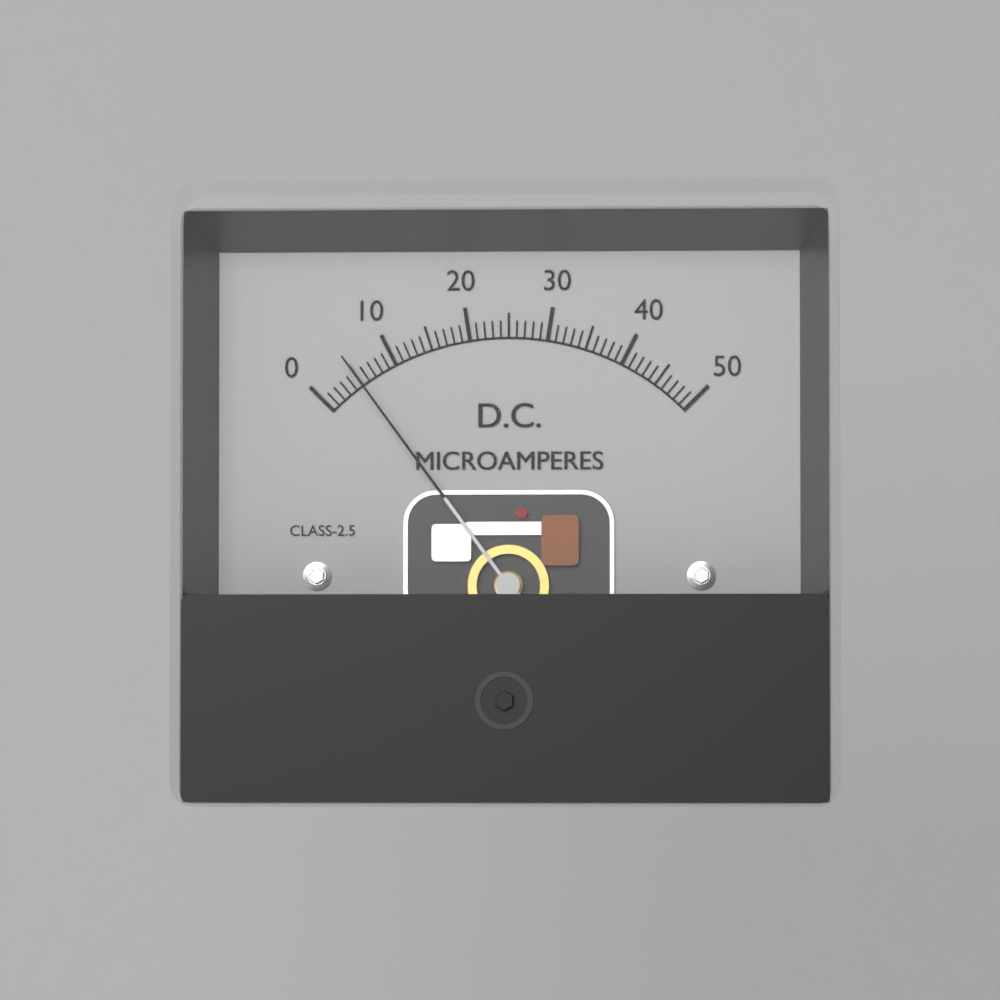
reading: 5 µA
